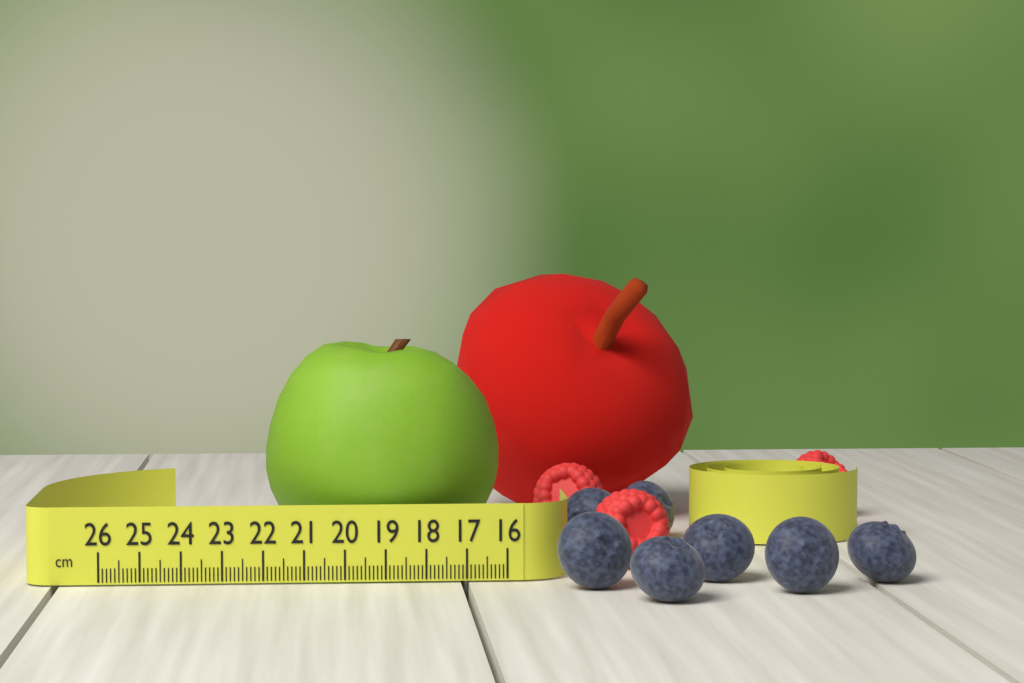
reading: 22.0 cm
